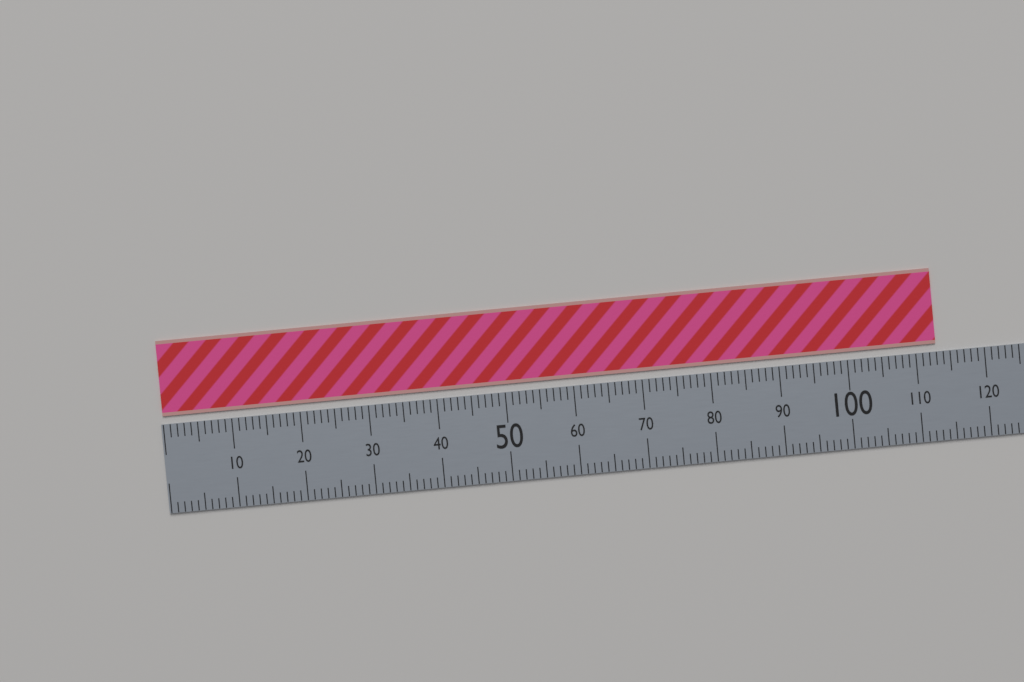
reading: 113 (no unit)
